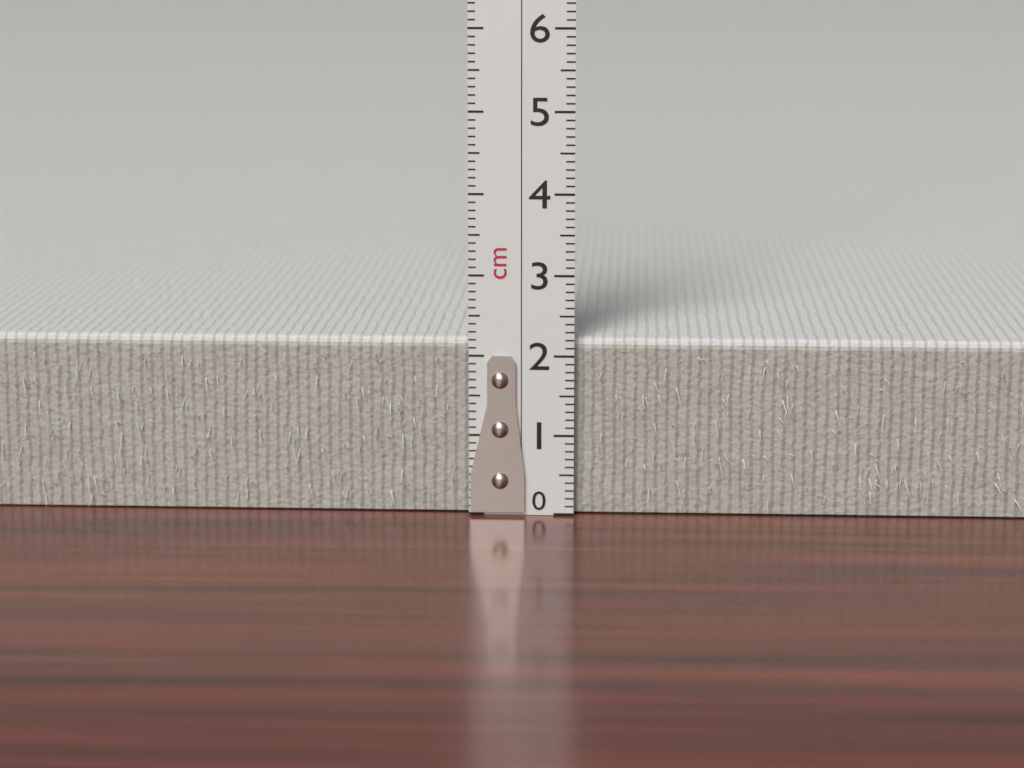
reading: 2.2 cm
